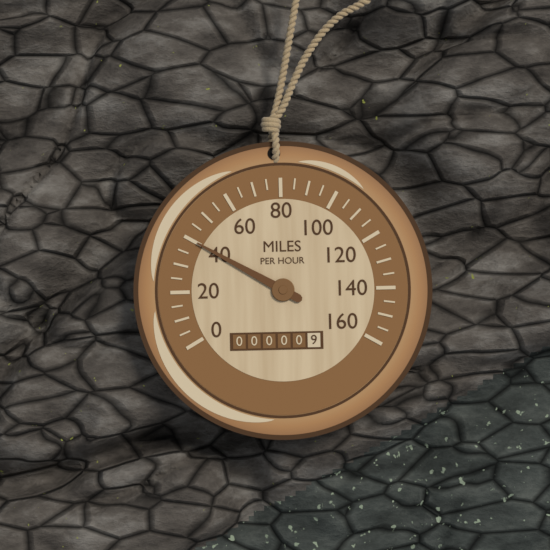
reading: 40 mph
